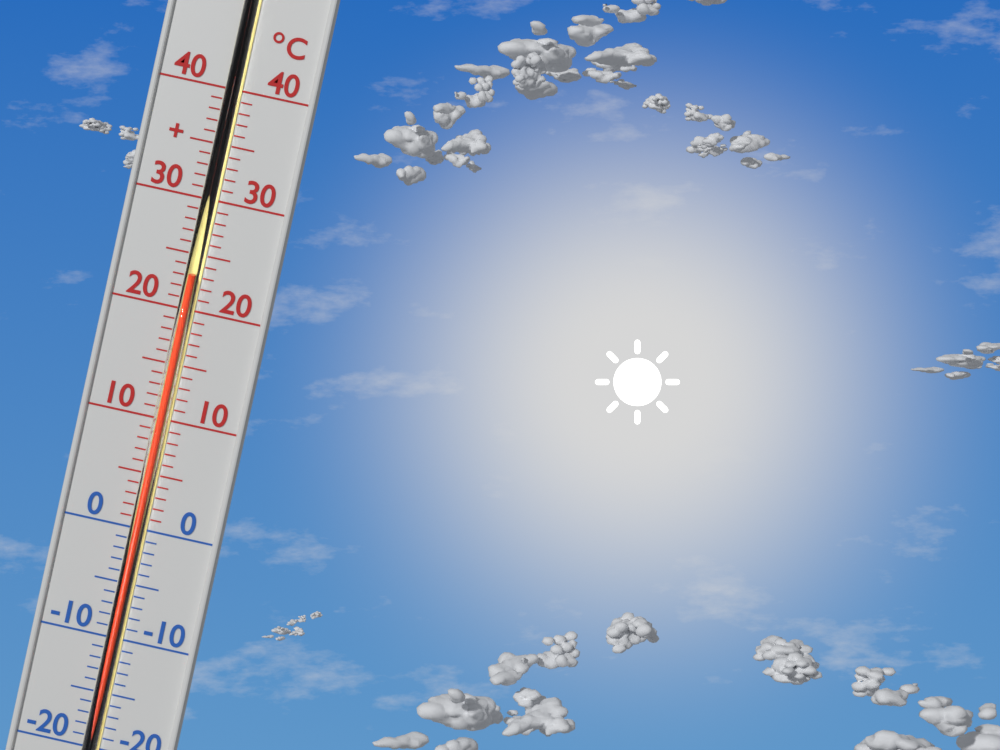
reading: 23 °C
